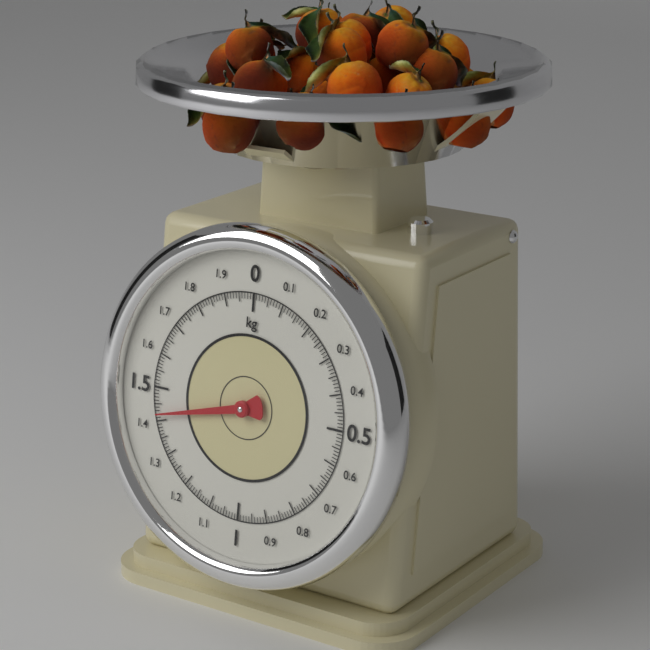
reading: 1.42 kg
